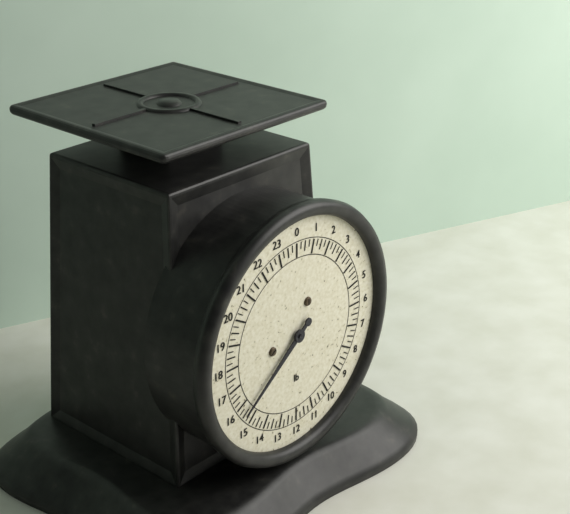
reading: 15.50 lb
